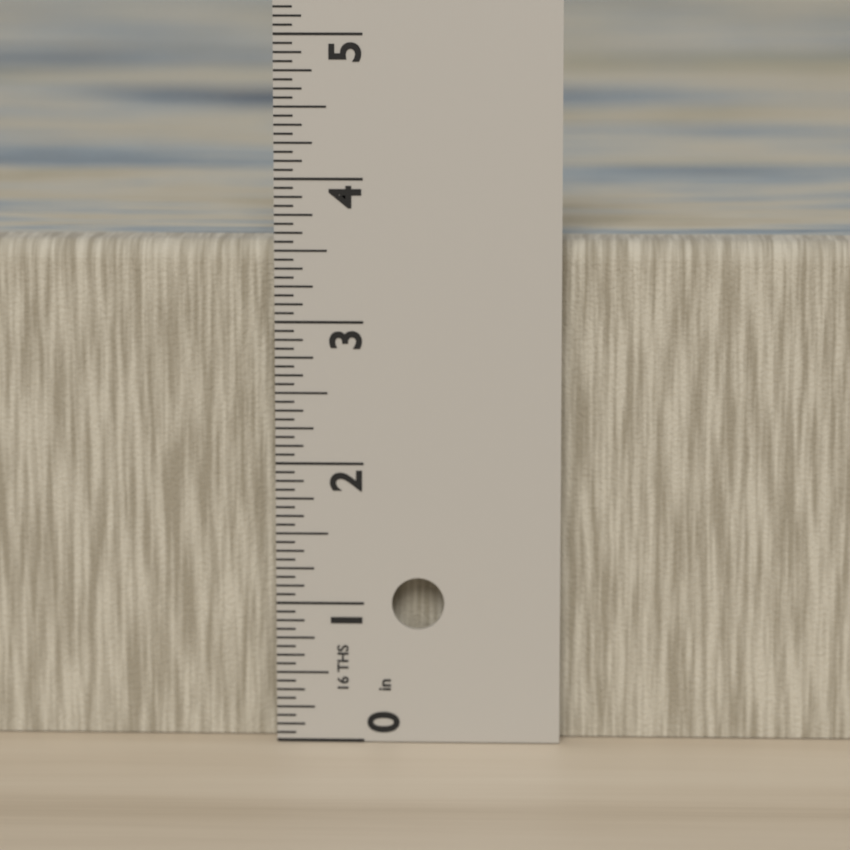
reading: 3.5625 in
